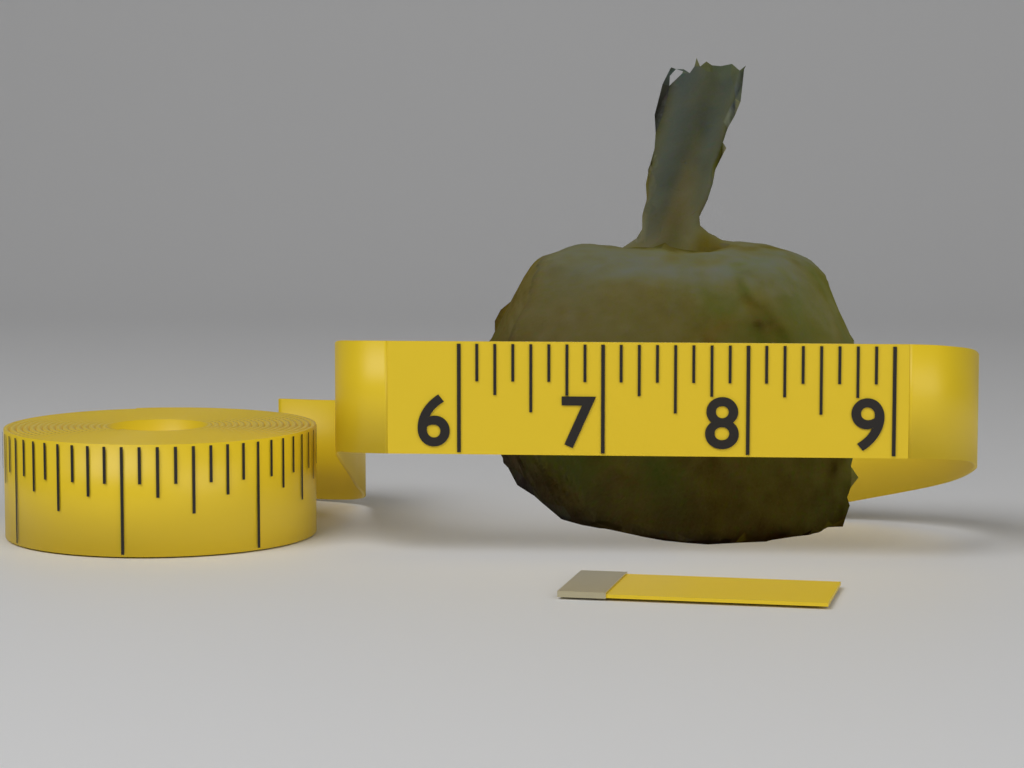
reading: 8.875 (no unit)
